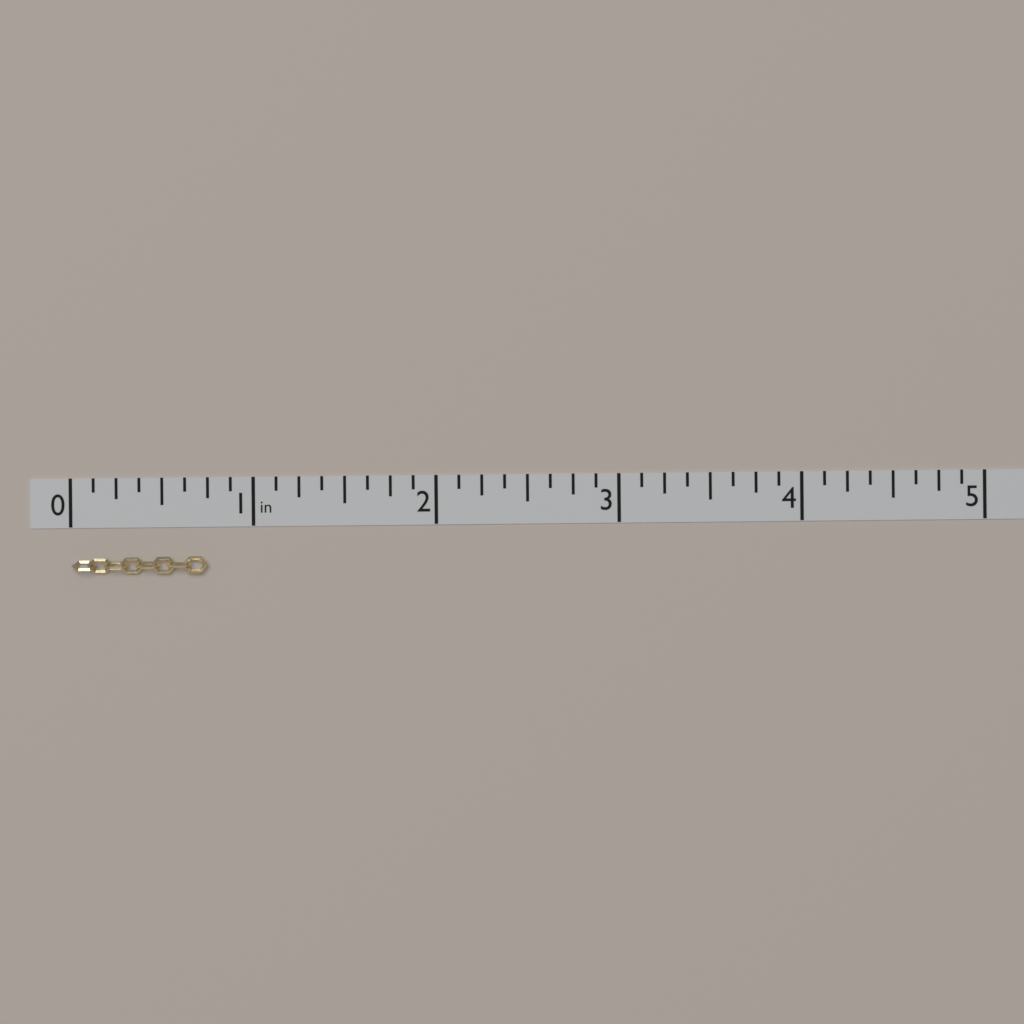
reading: 0.750 in
